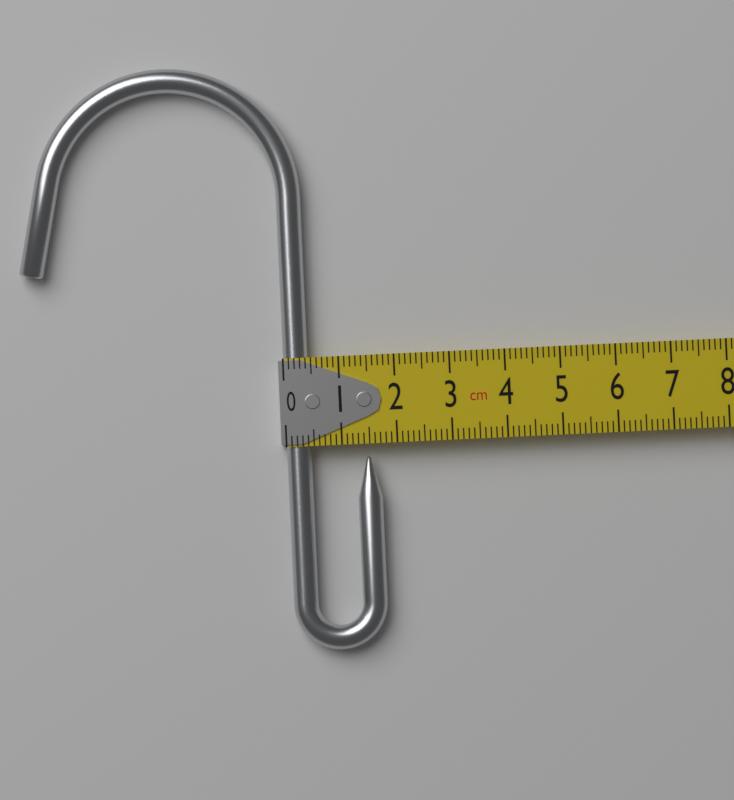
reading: 1.7 cm
